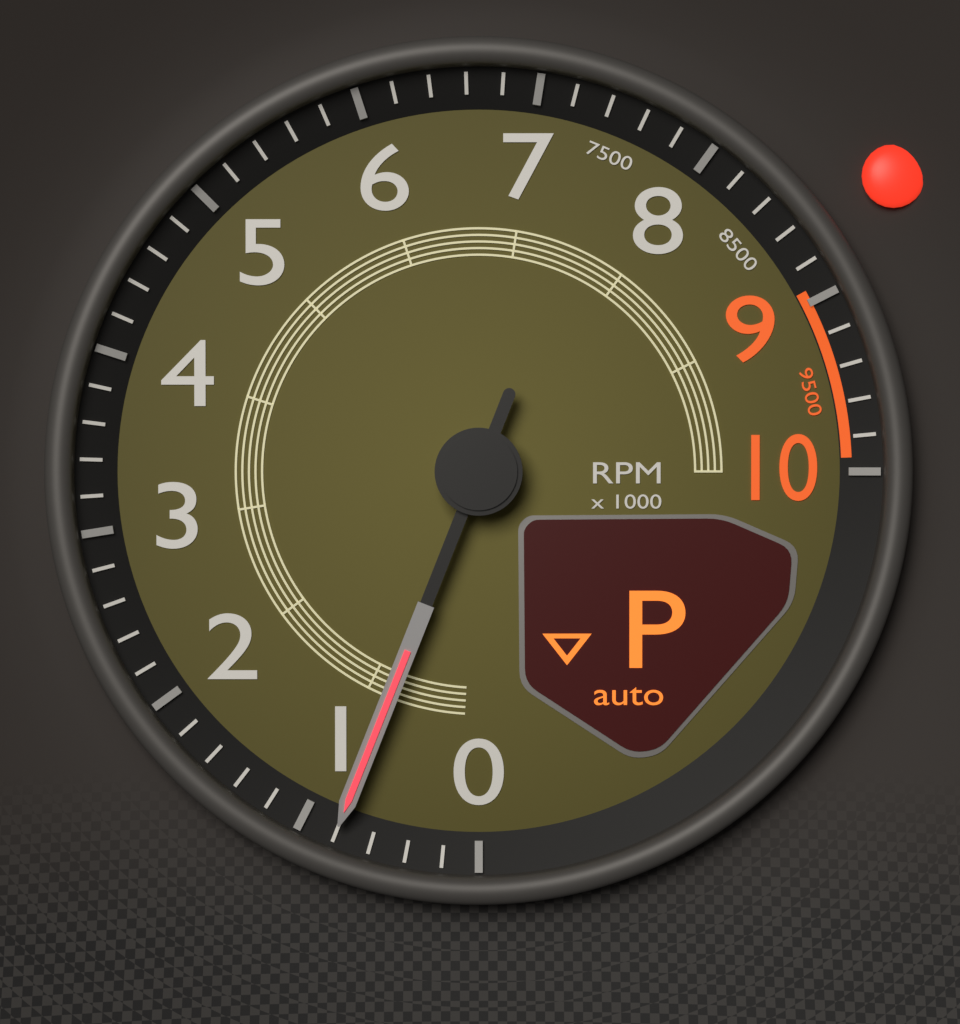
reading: 800 RPM
